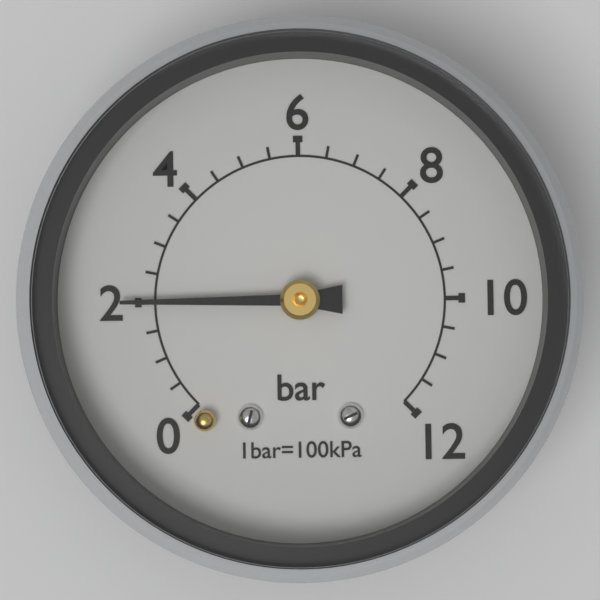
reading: 2.0 bar
